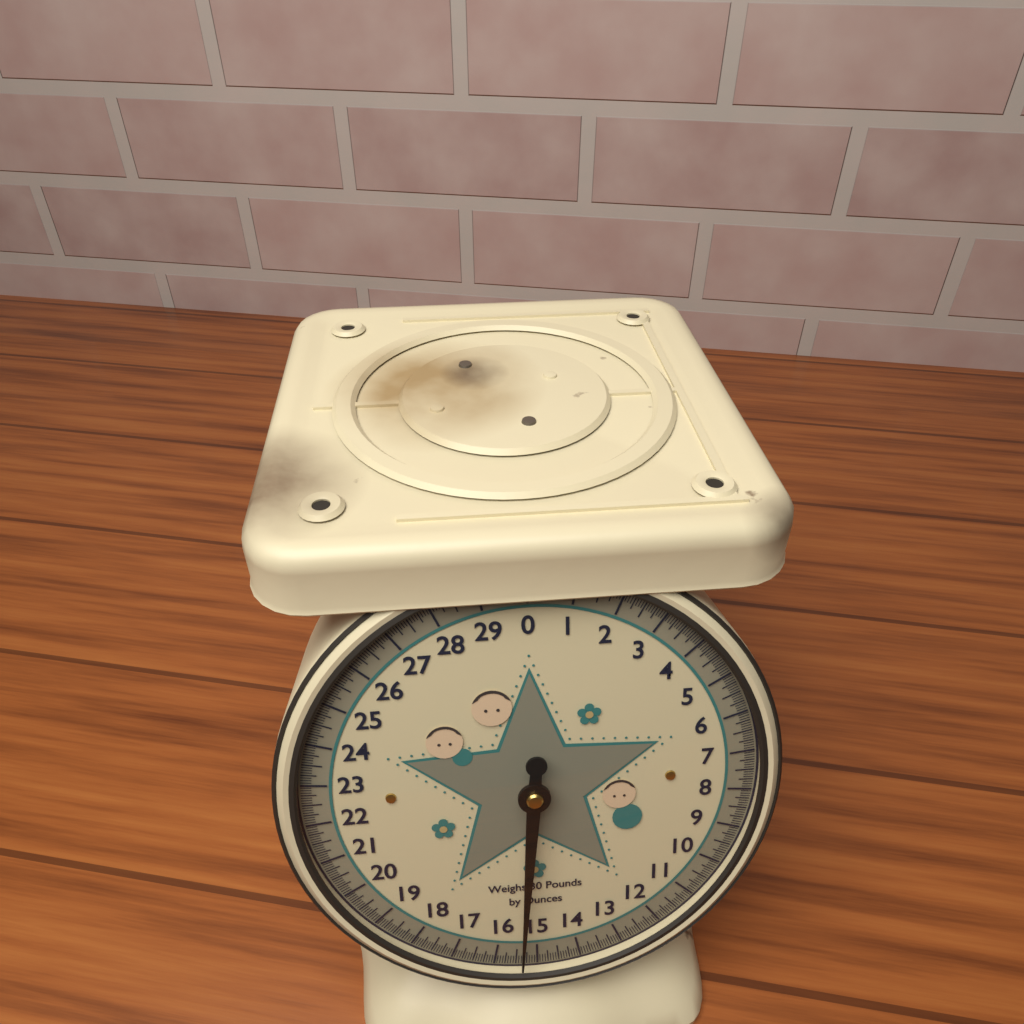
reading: 15.3750 lb
